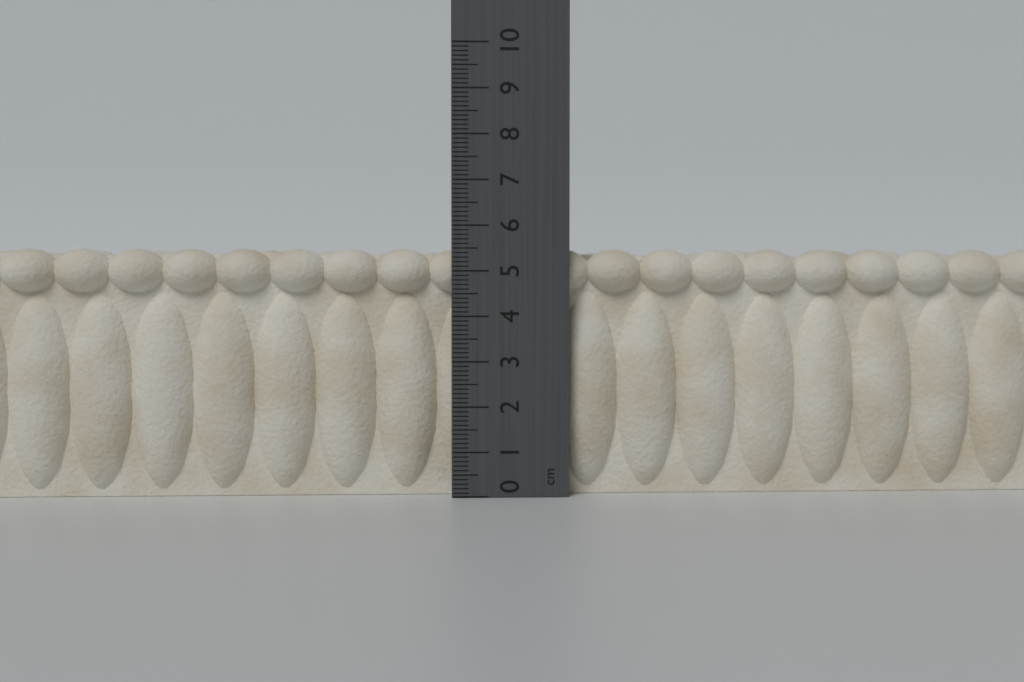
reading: 5.5 cm
